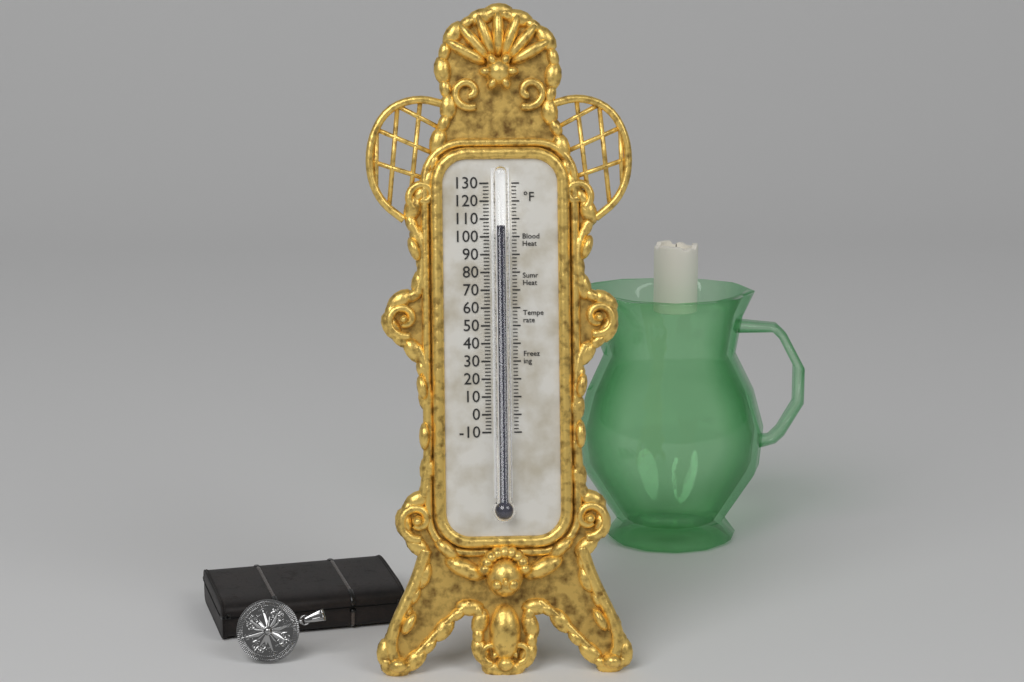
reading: 106 °F
